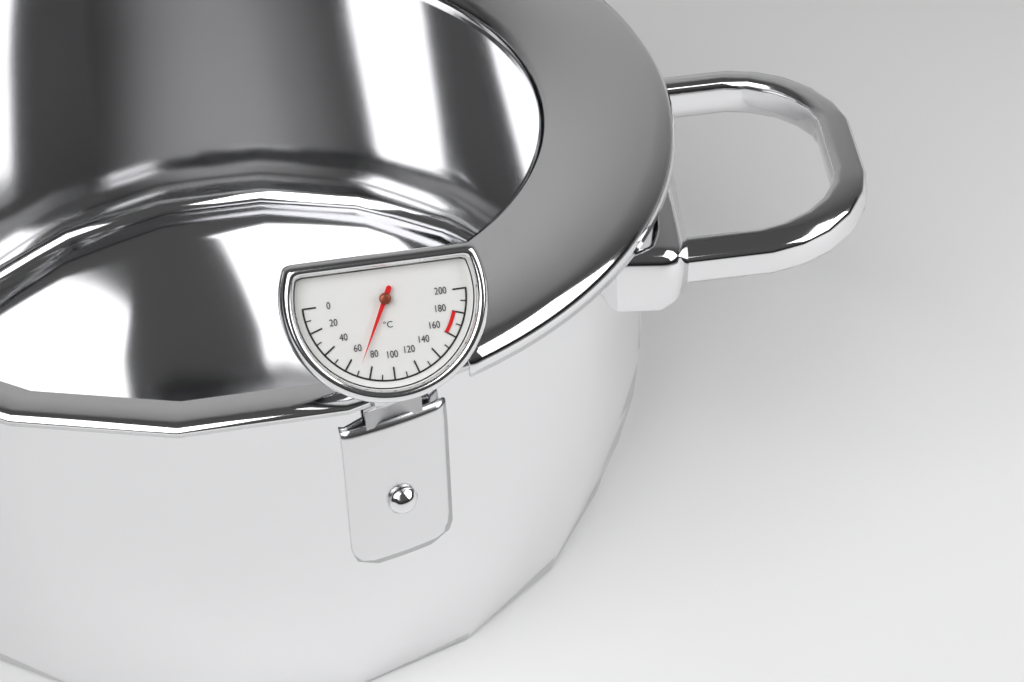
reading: 70 °C
